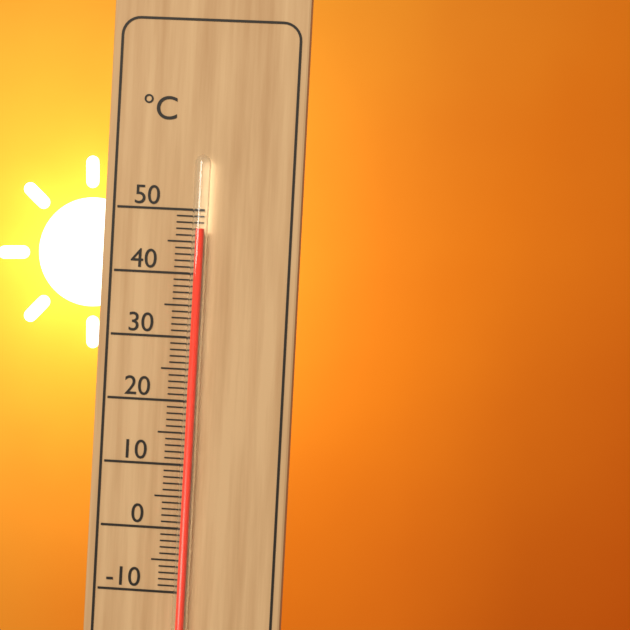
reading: 47 °C
